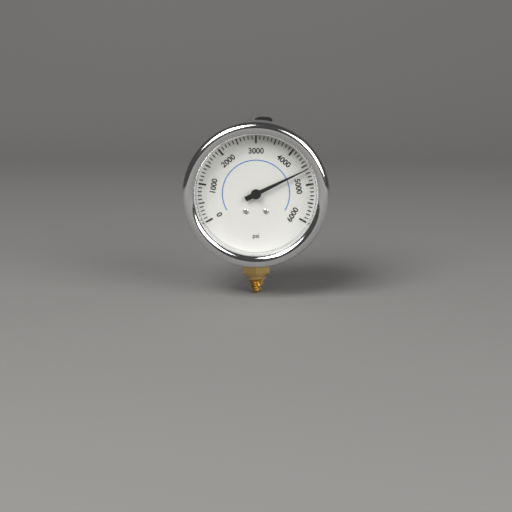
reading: 4600 psi
